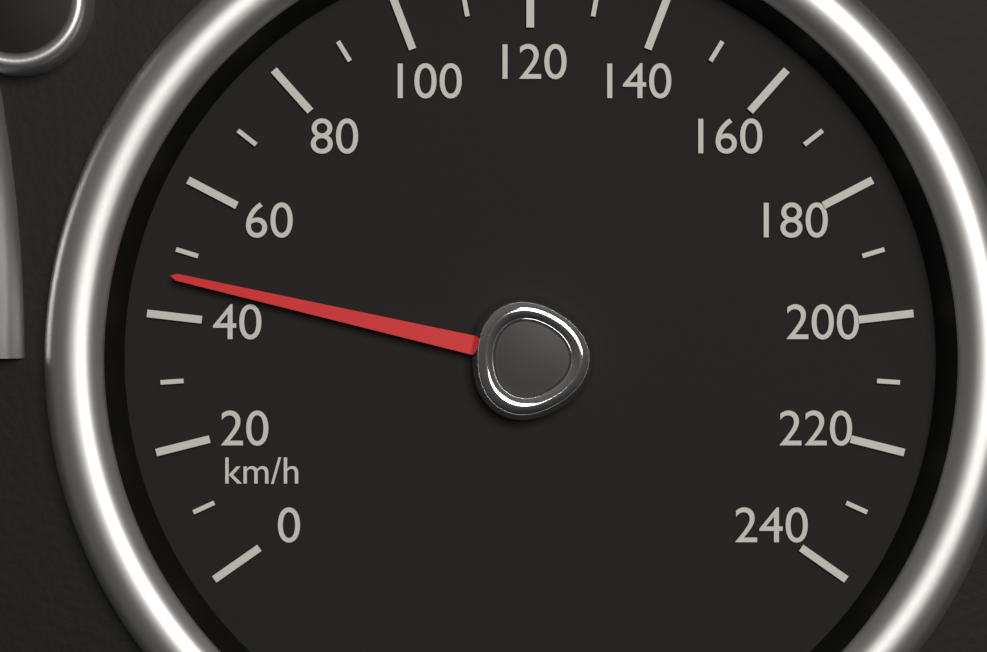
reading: 46 km/h
